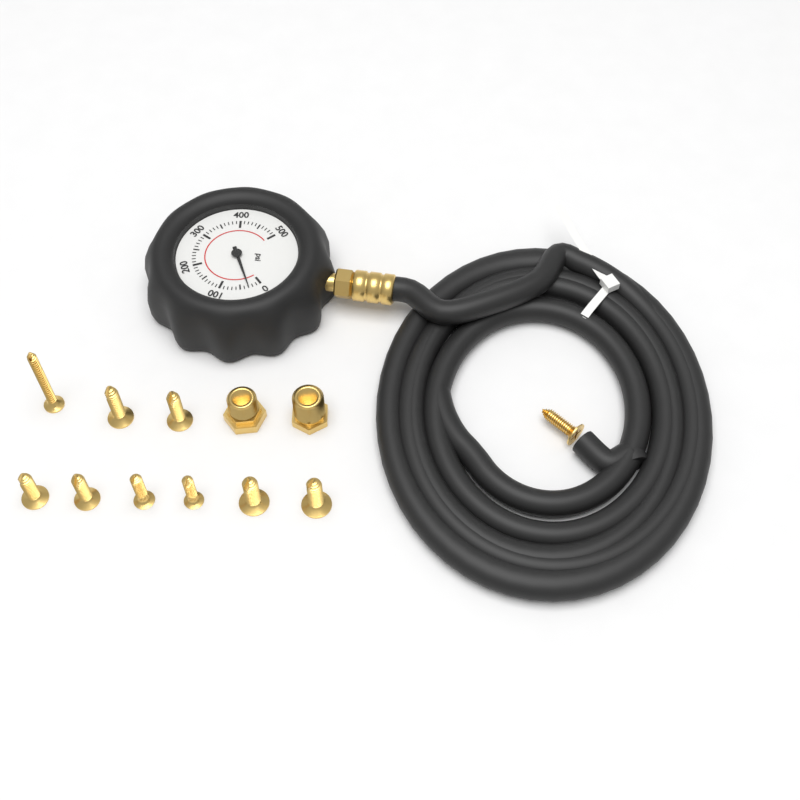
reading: 30 psi
